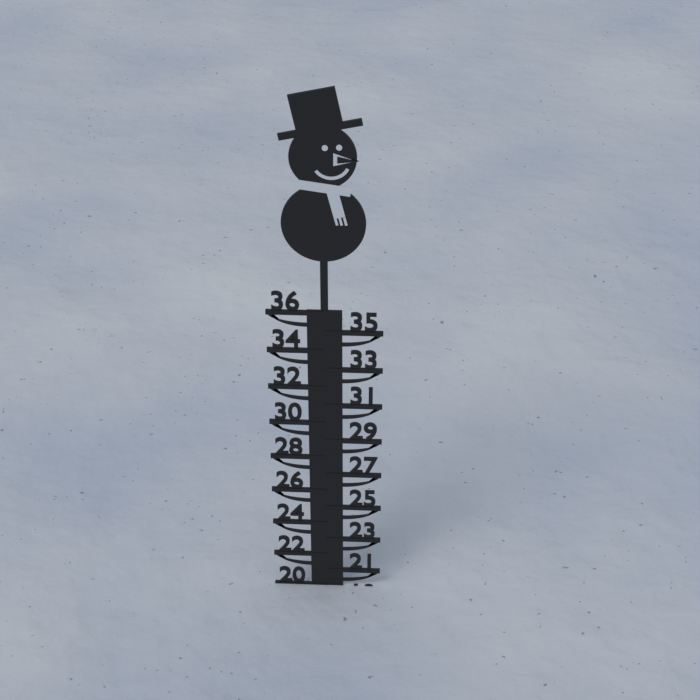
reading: 20 (no unit)
